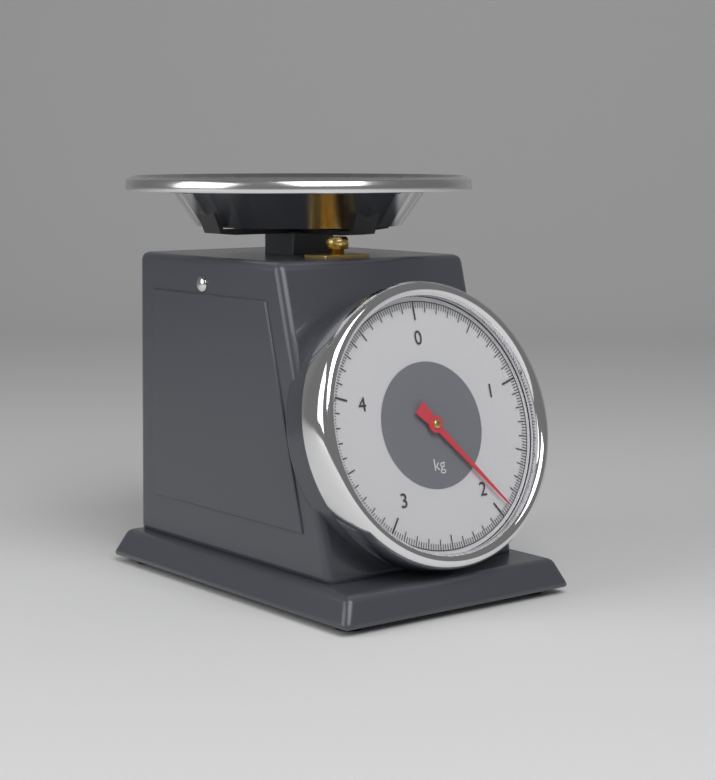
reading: 1.92 kg
